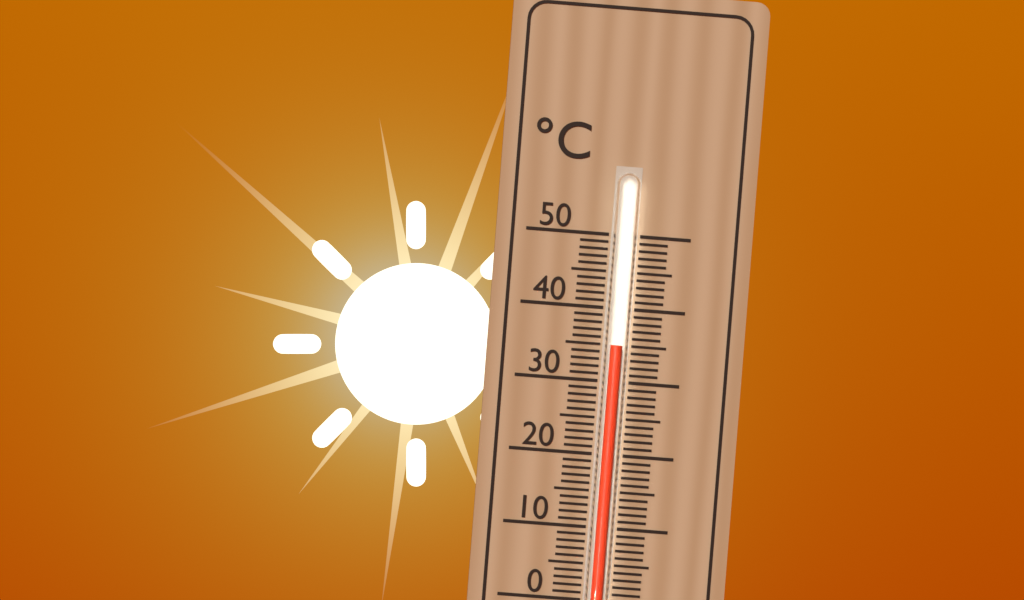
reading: 35 °C
